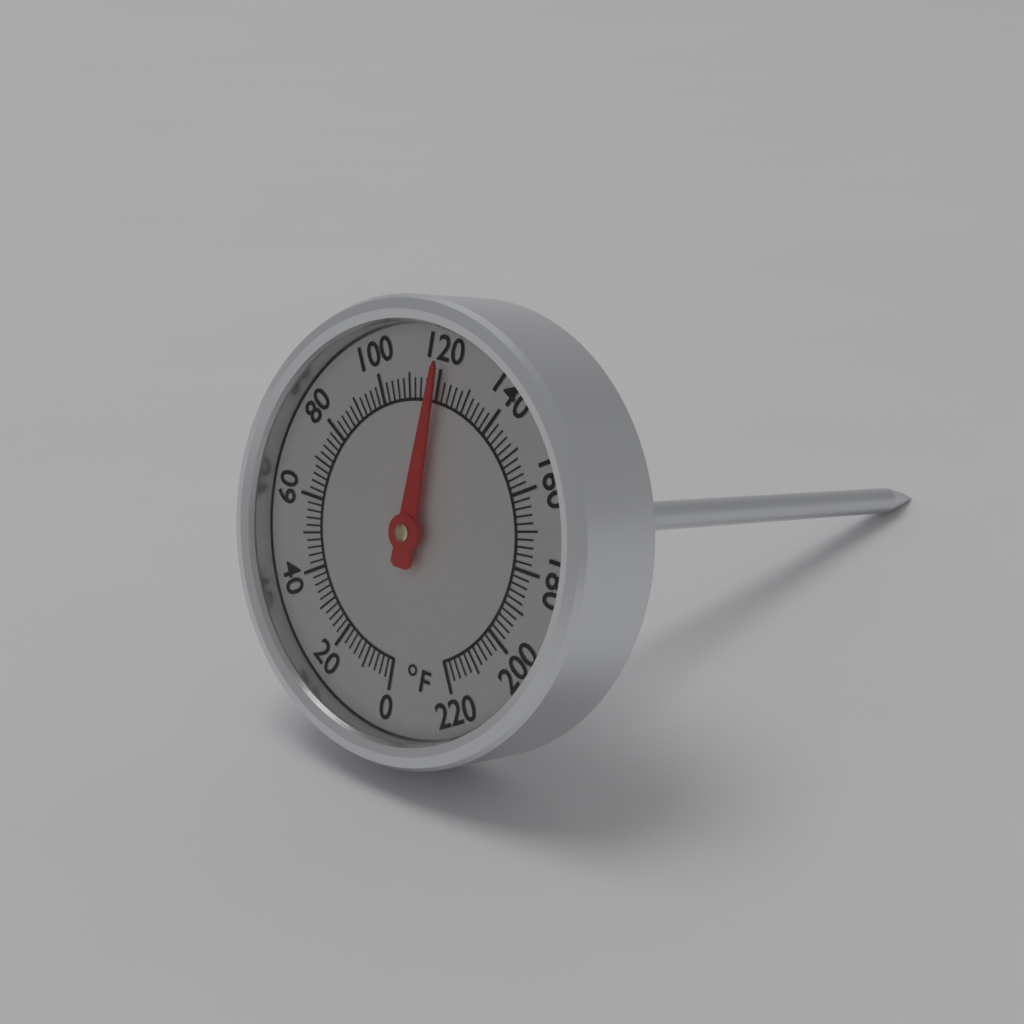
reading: 120 °F
